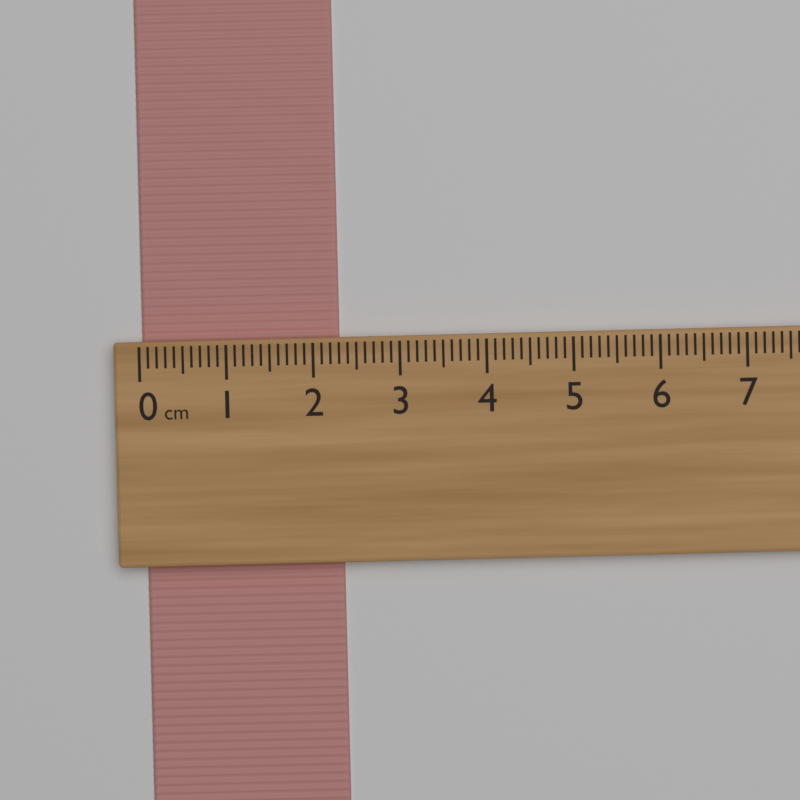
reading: 2.3 cm
